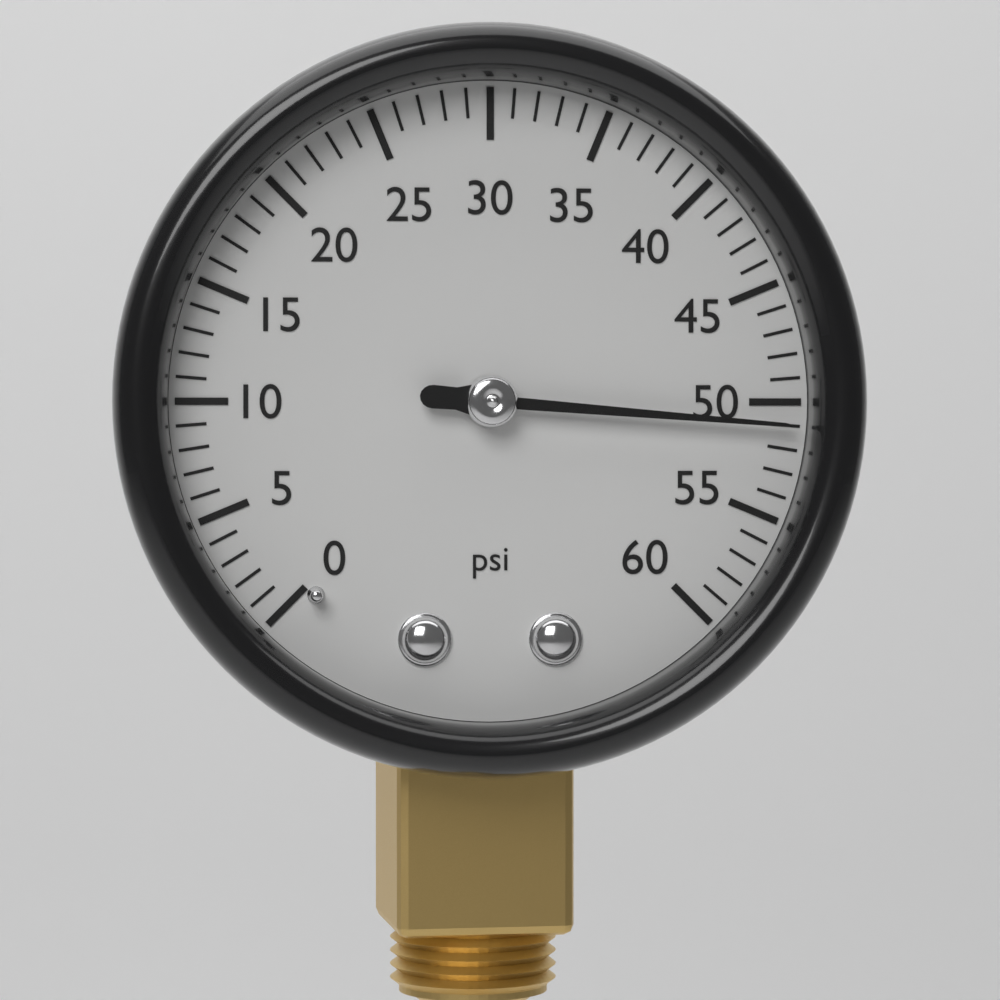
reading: 51 psi
